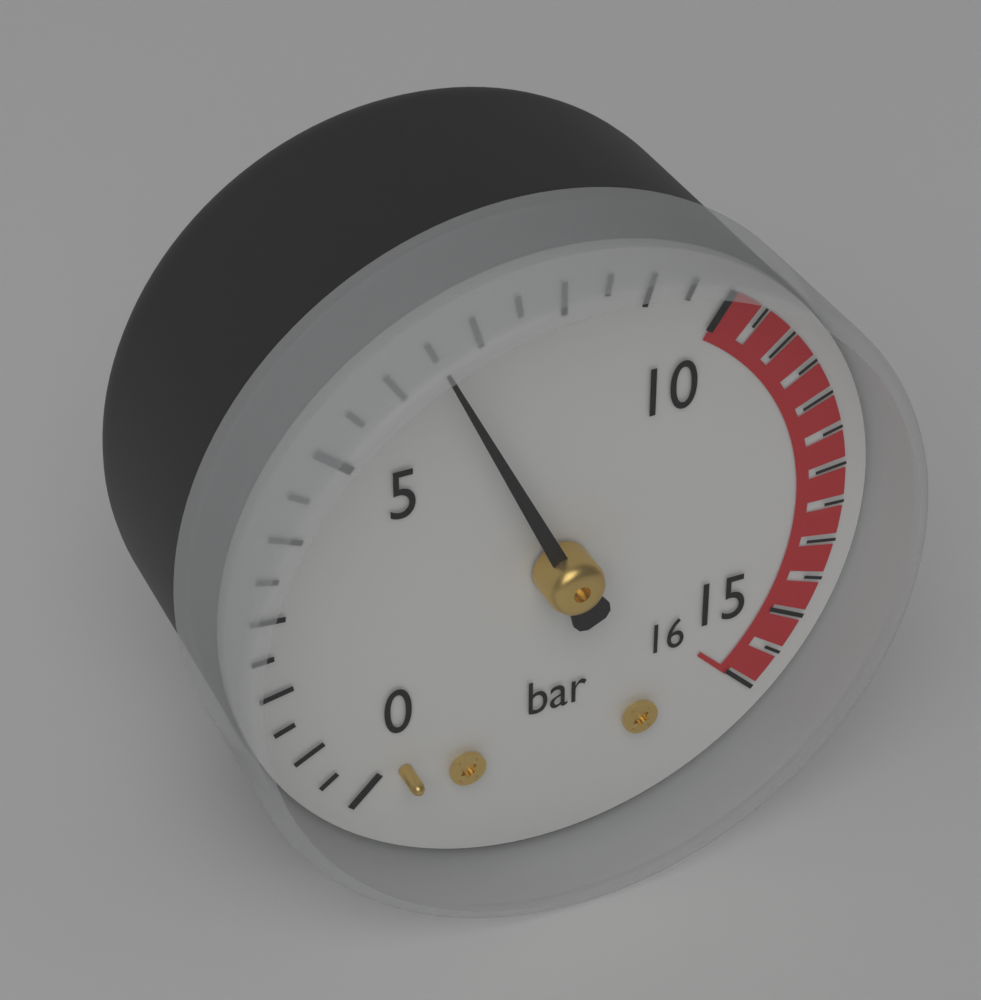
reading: 6.5 bar
